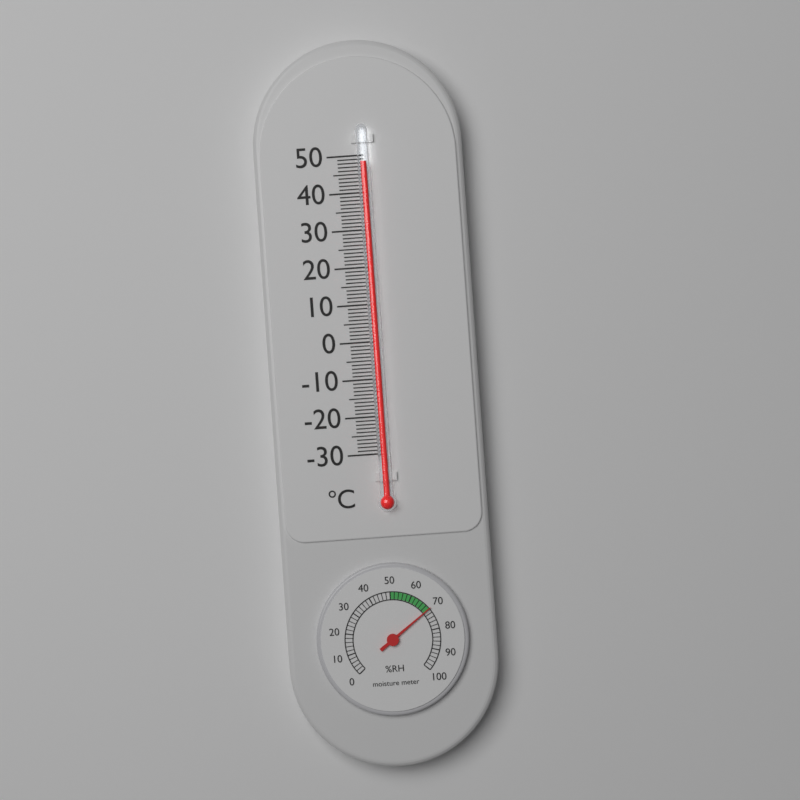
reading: 48 °C
